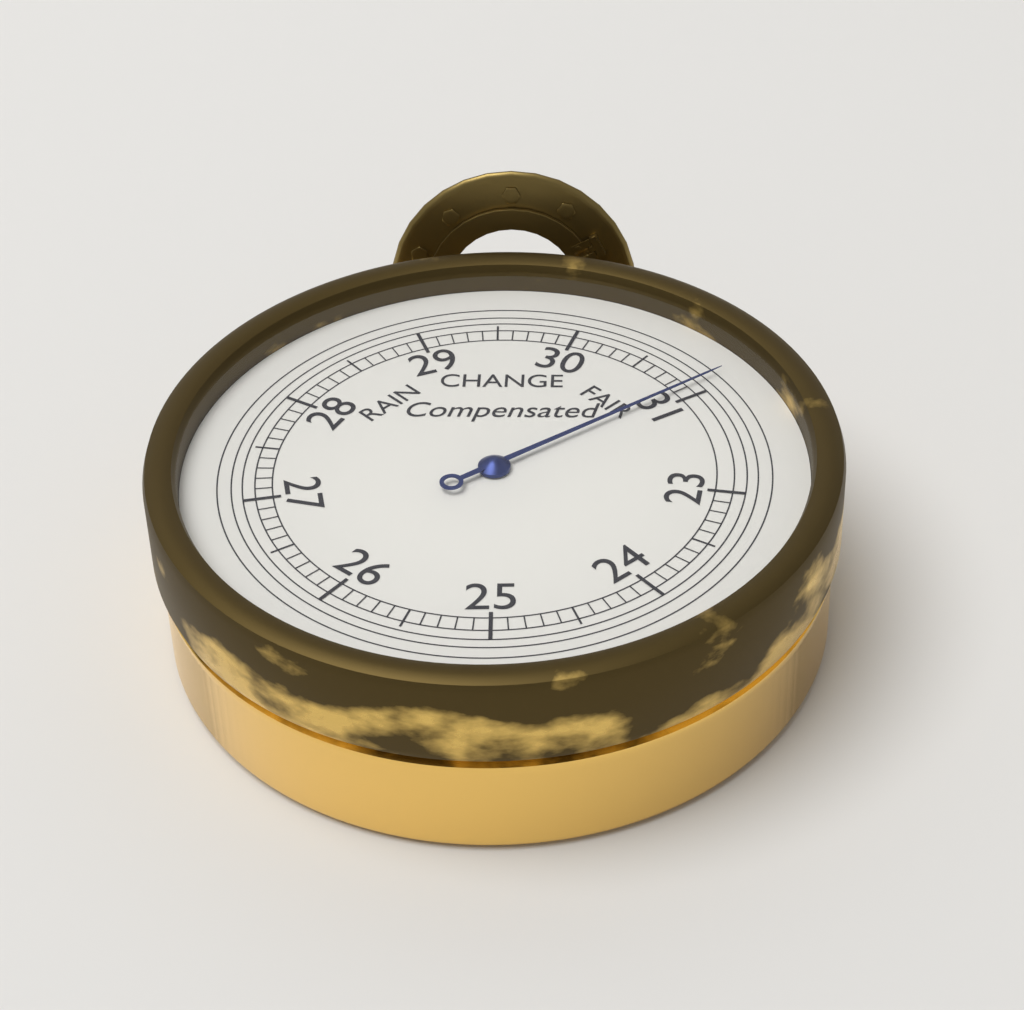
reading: 30.9 inHg
